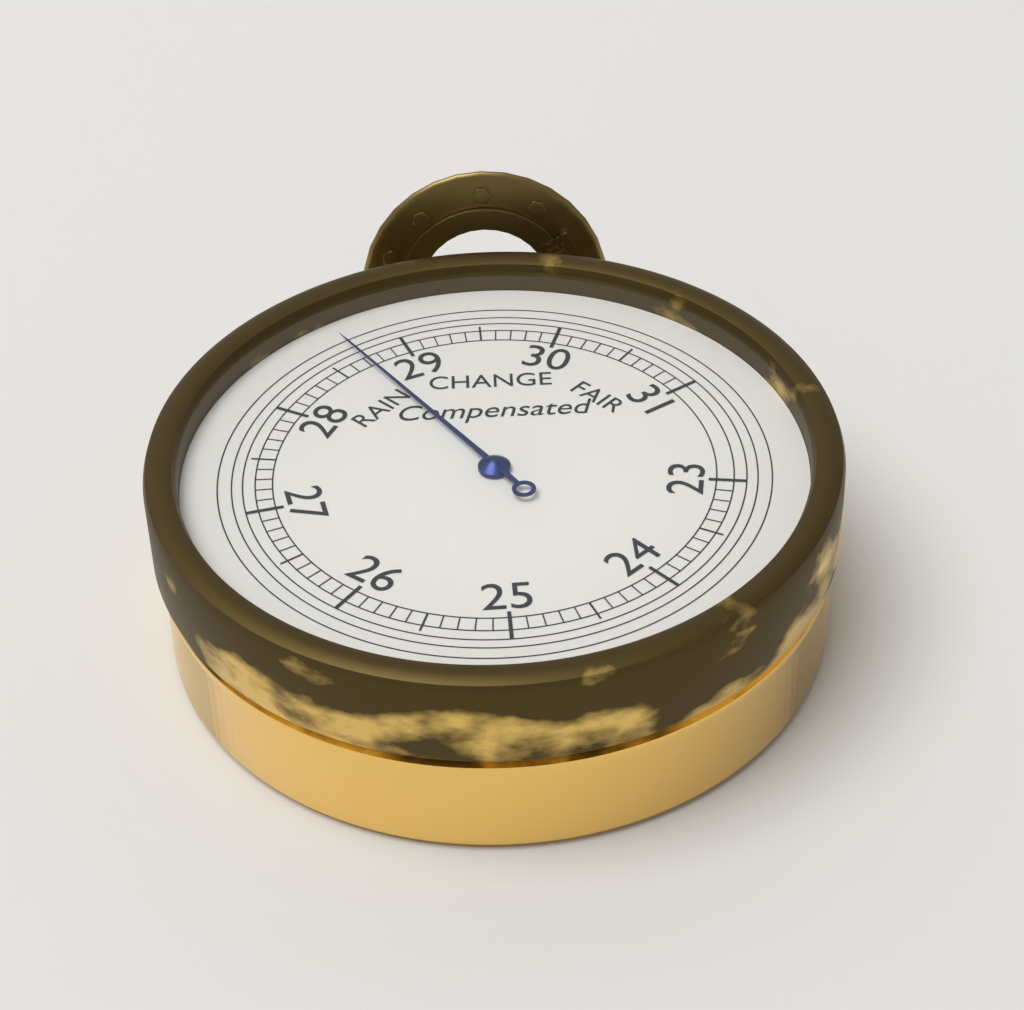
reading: 28.7 inHg
